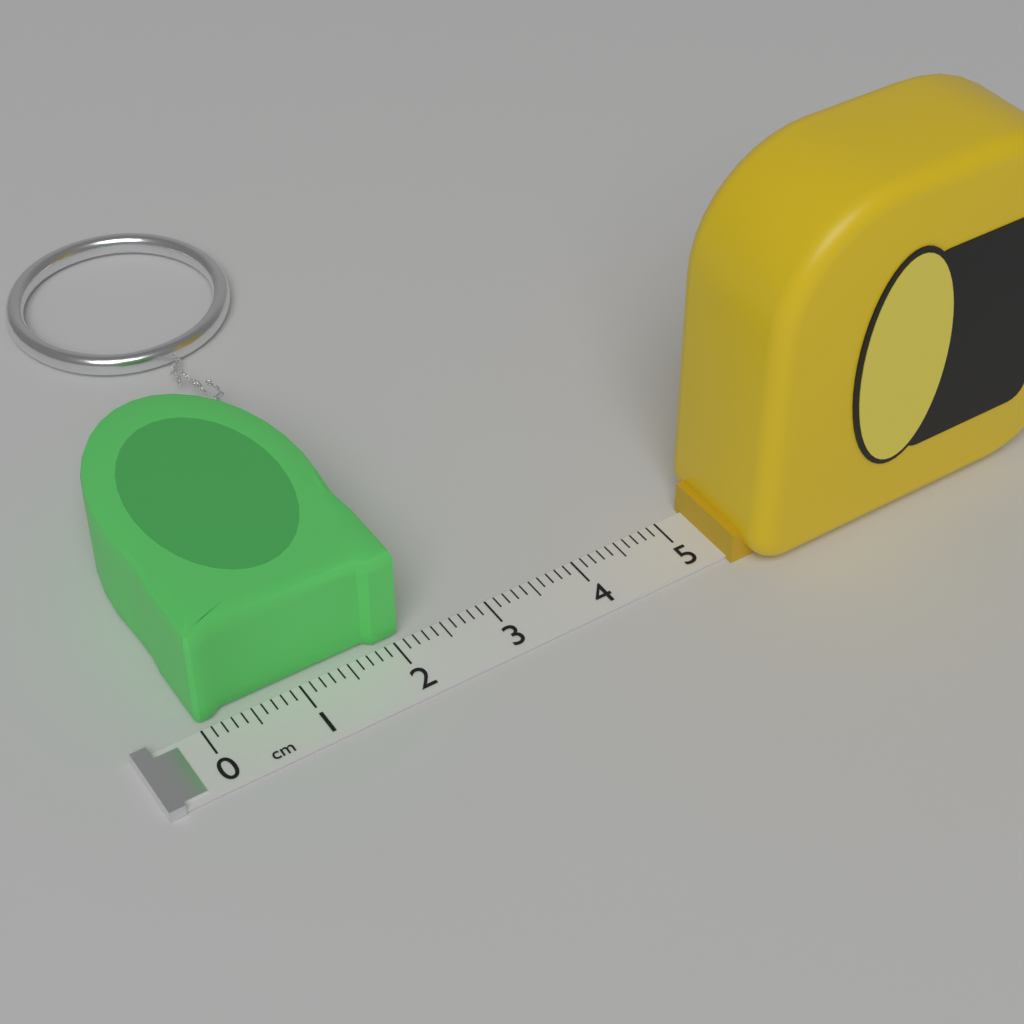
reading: 2.1 cm
